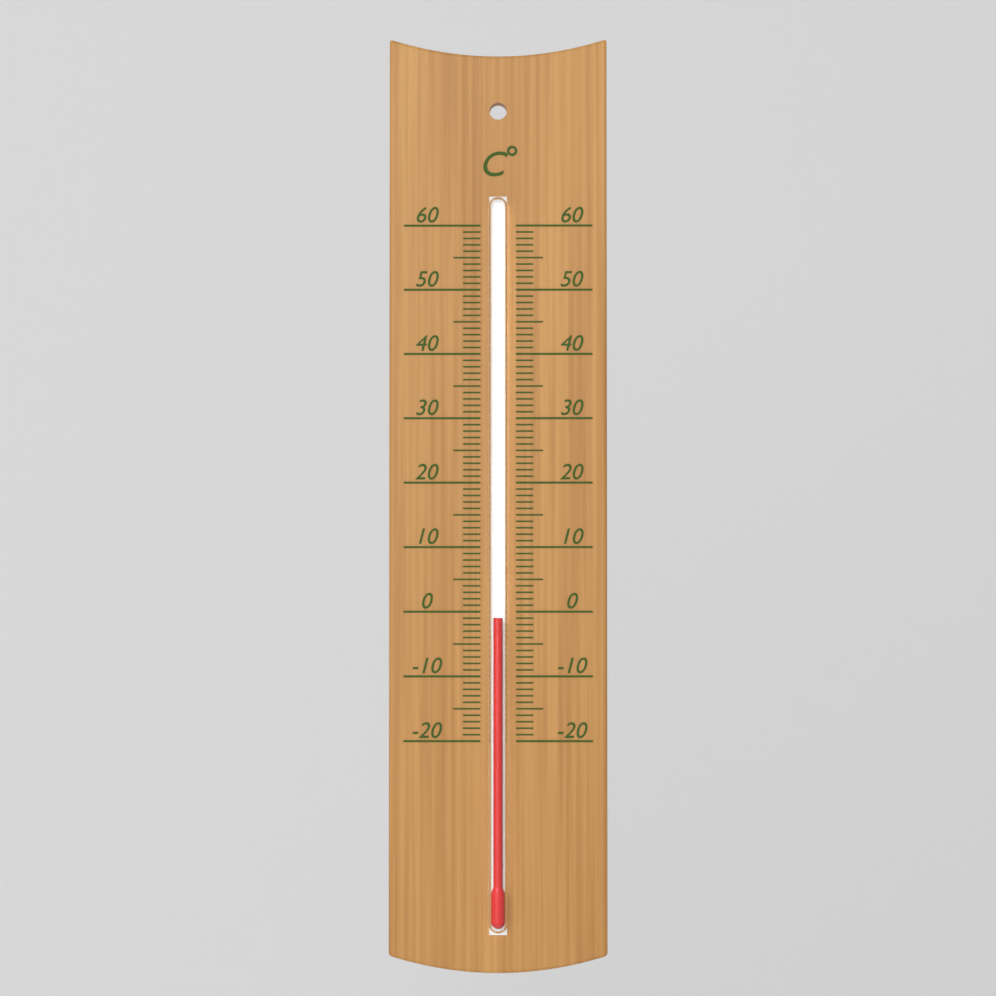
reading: -1 °C
